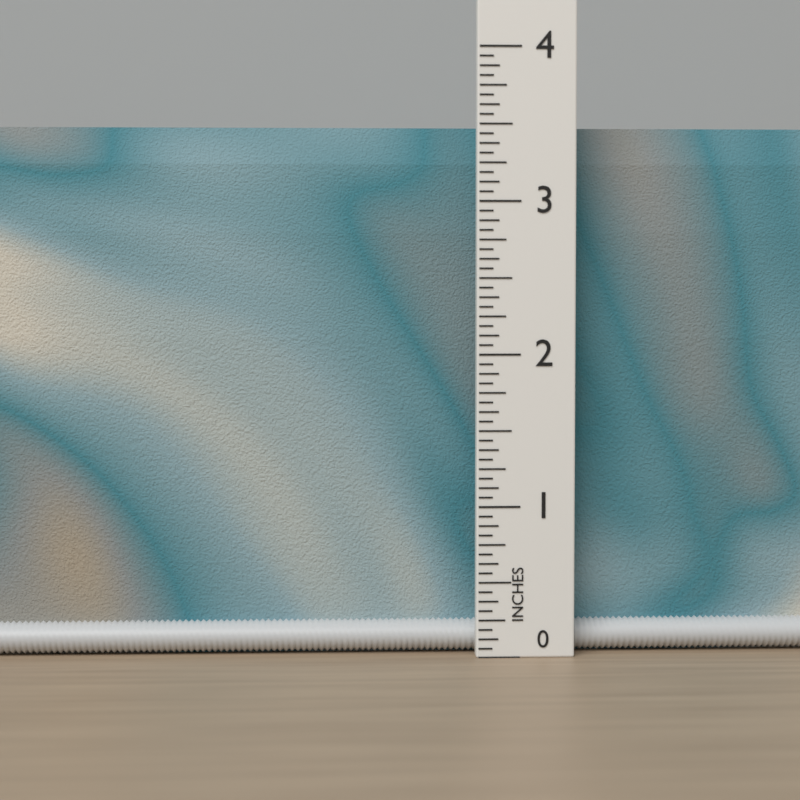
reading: 3.5000 in
